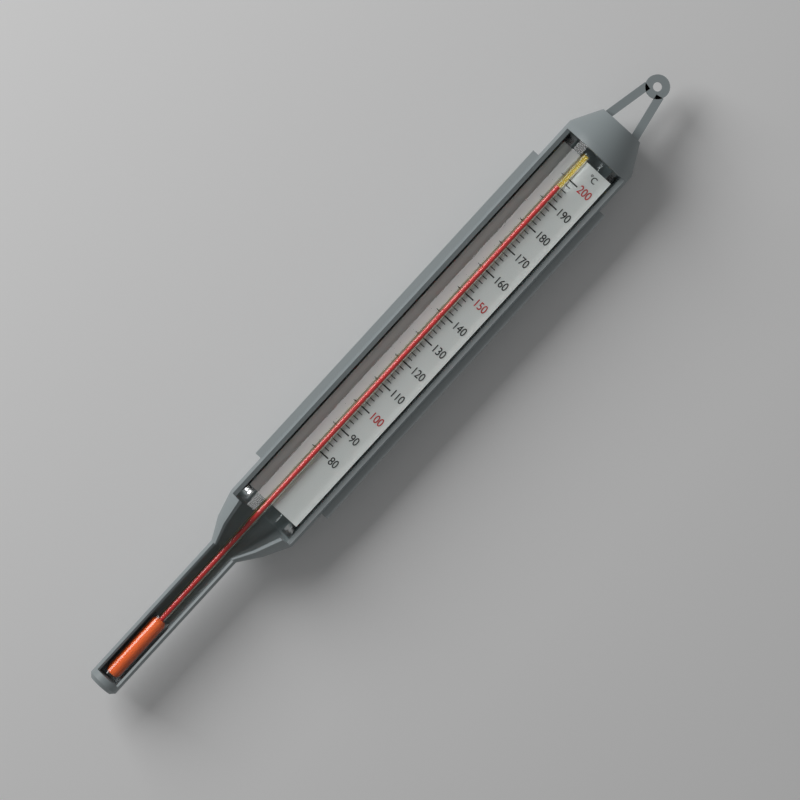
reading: 196 °C
